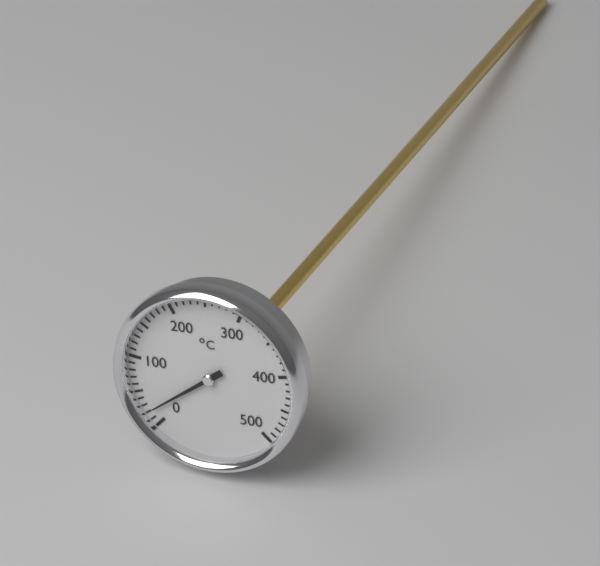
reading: 20 °C
